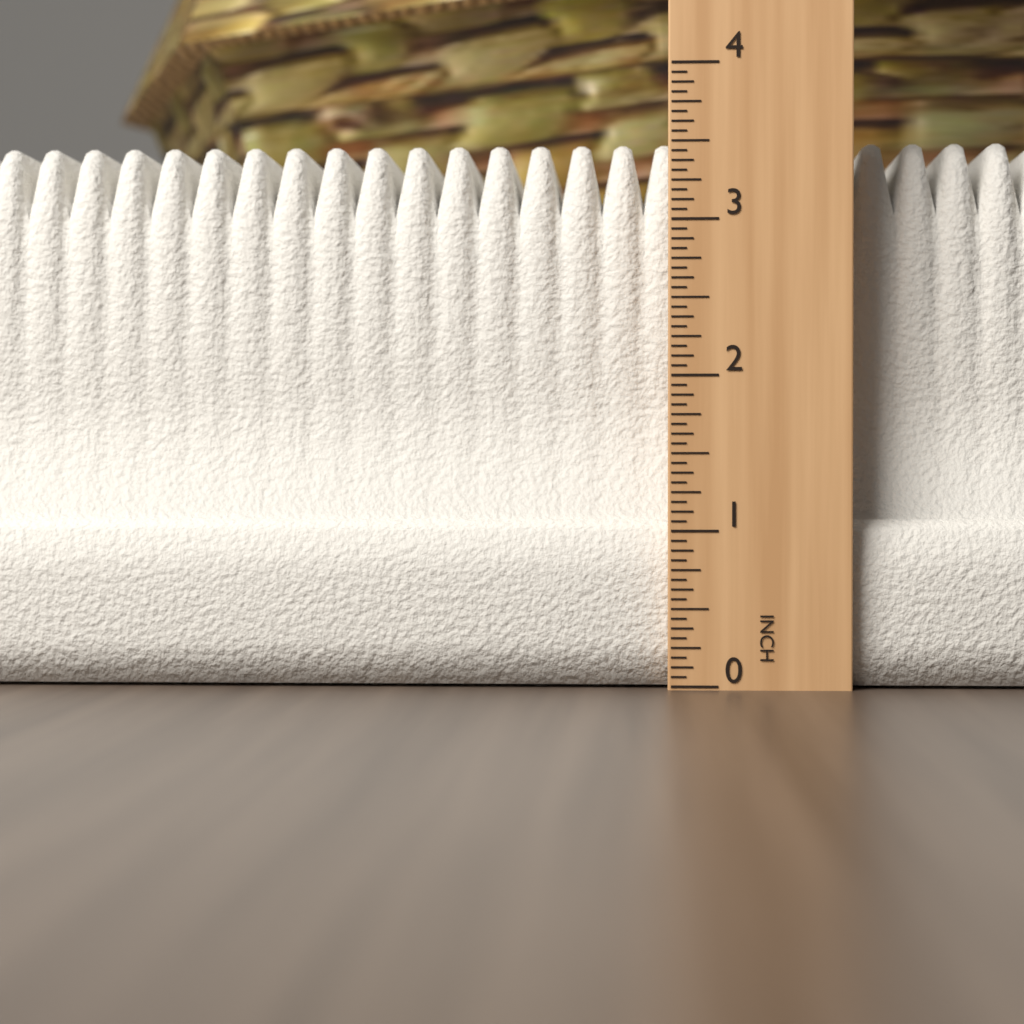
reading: 3.5625 in
